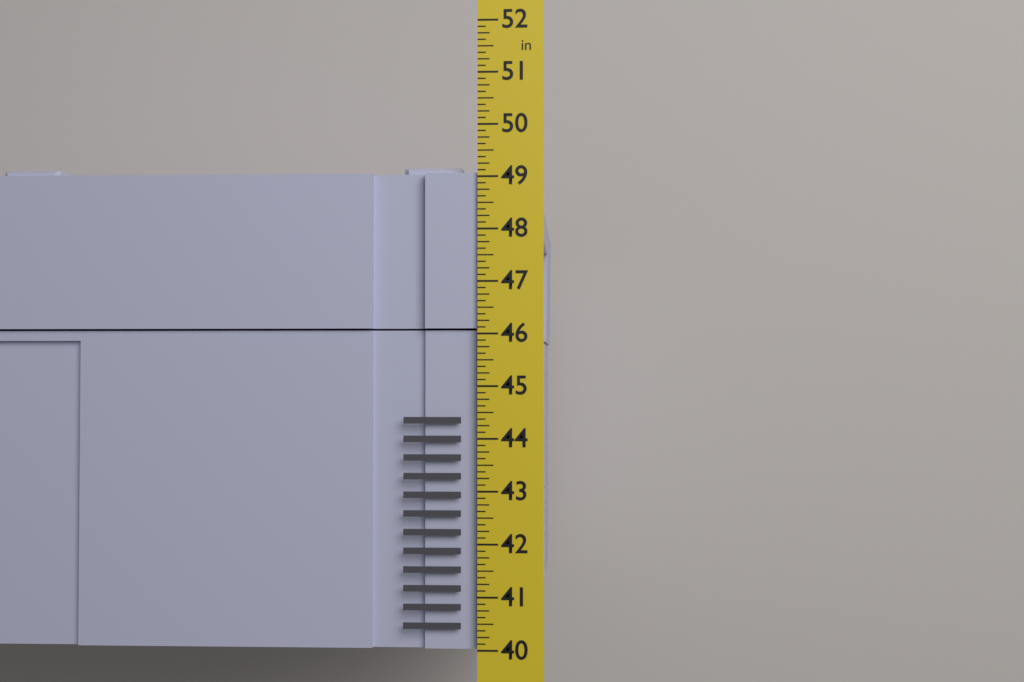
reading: 49.250 in
